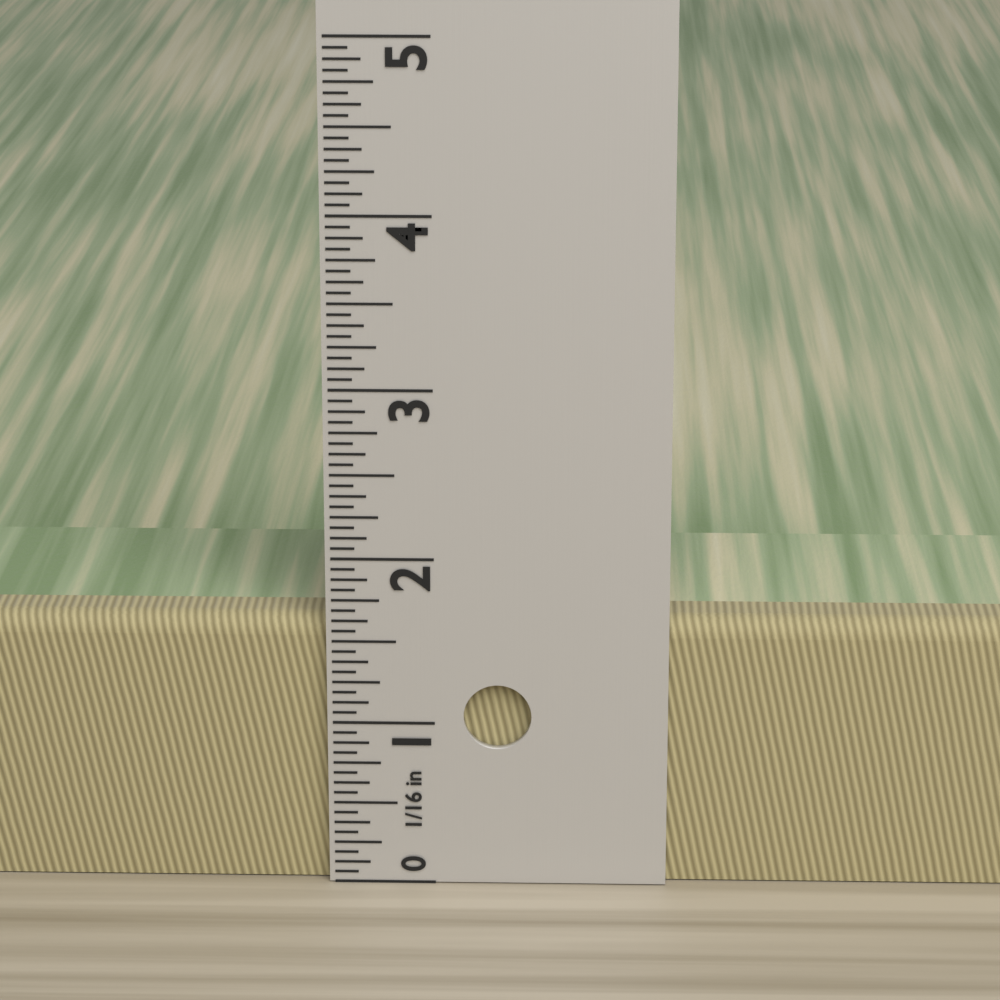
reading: 1.6250 in
